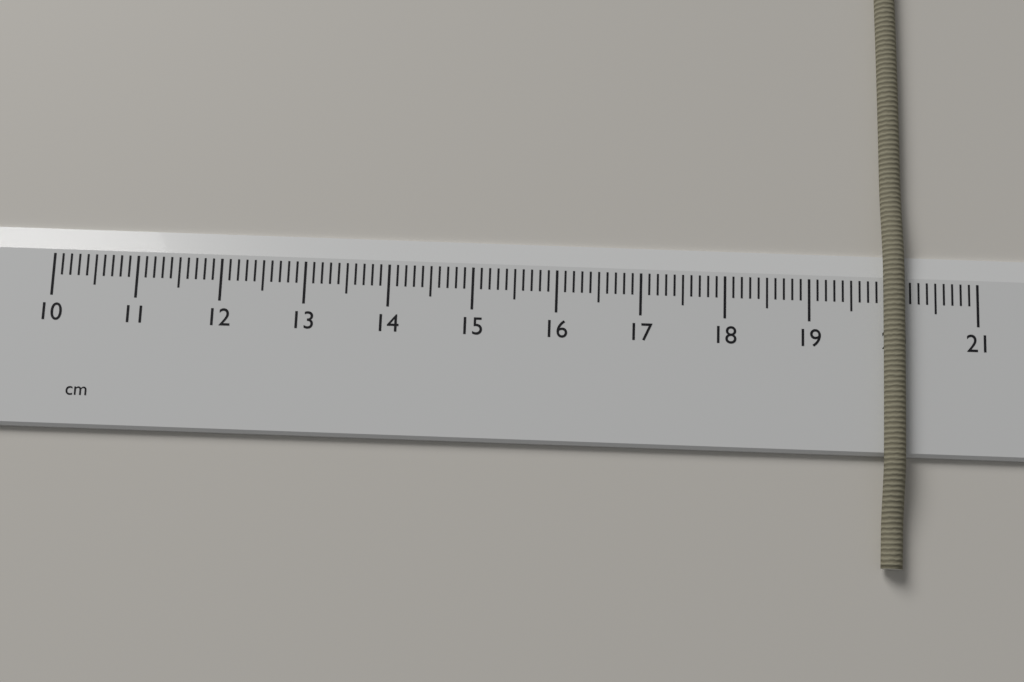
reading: 20.1 cm
